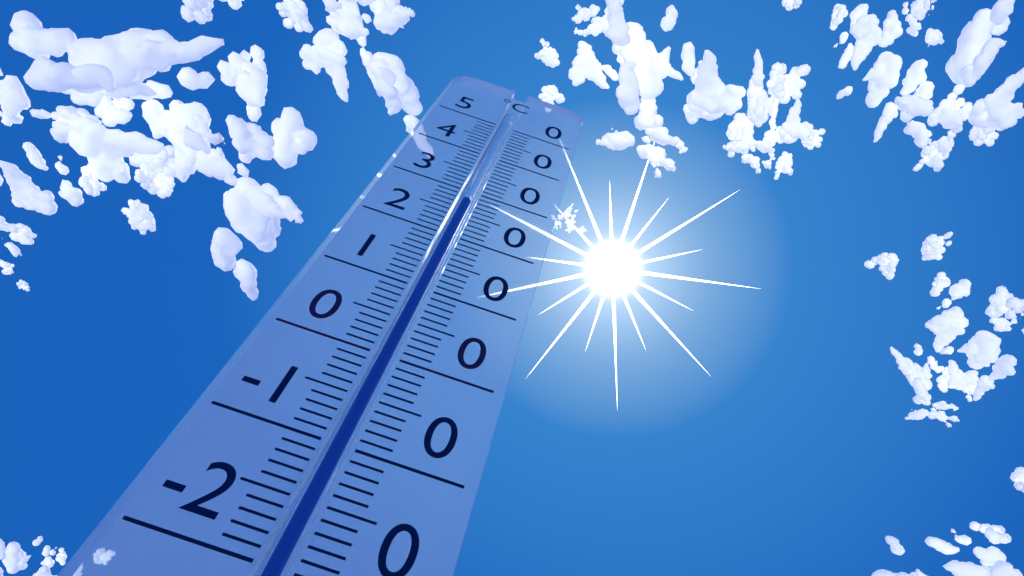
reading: 28 °C
